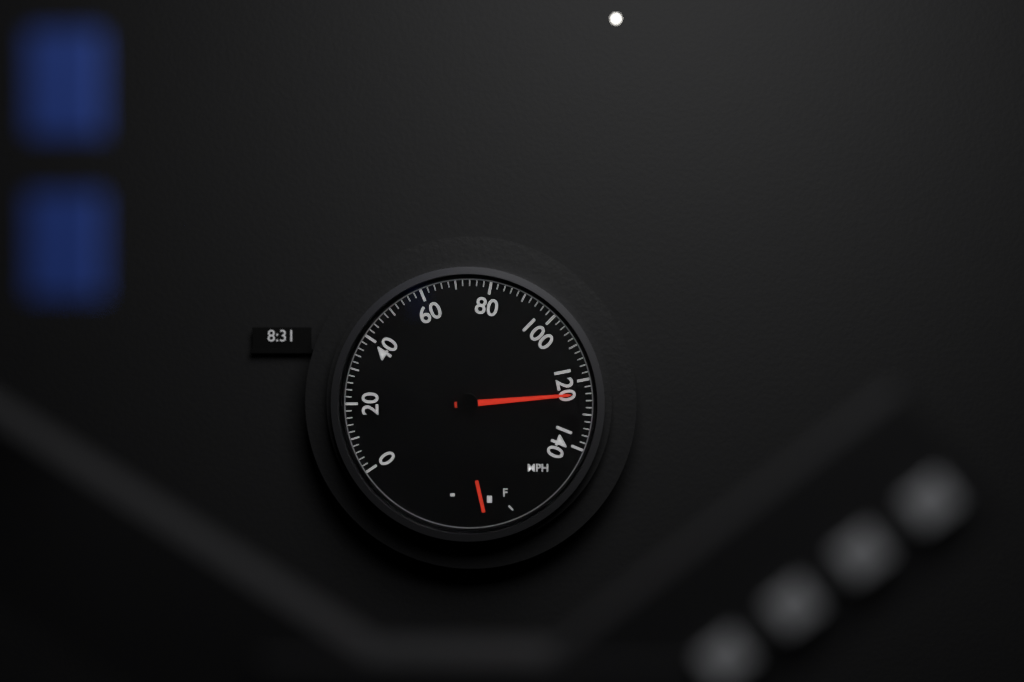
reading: 124 mph
